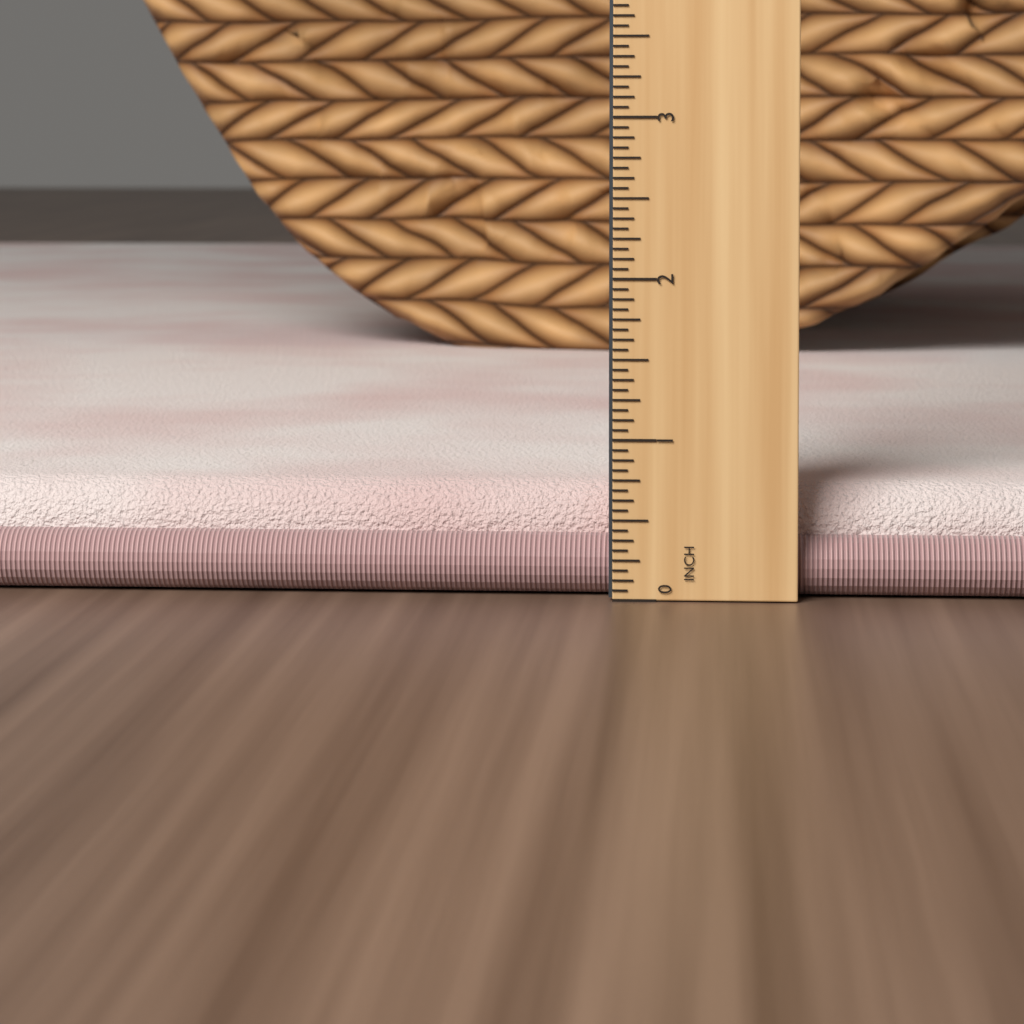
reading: 0.6875 in
